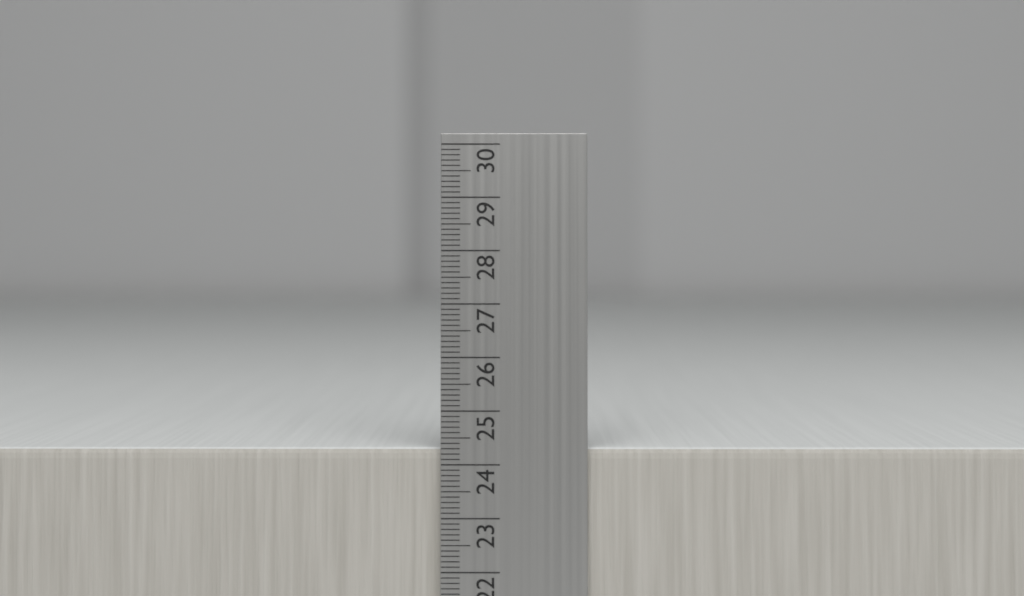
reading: 24.3 cm
